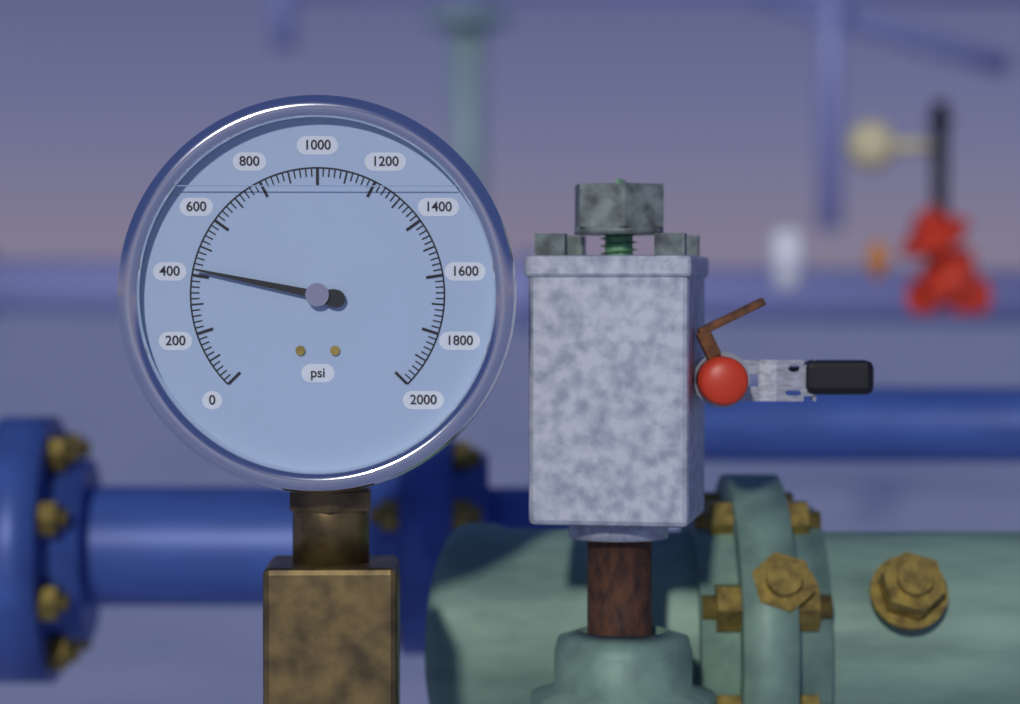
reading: 420 psi
